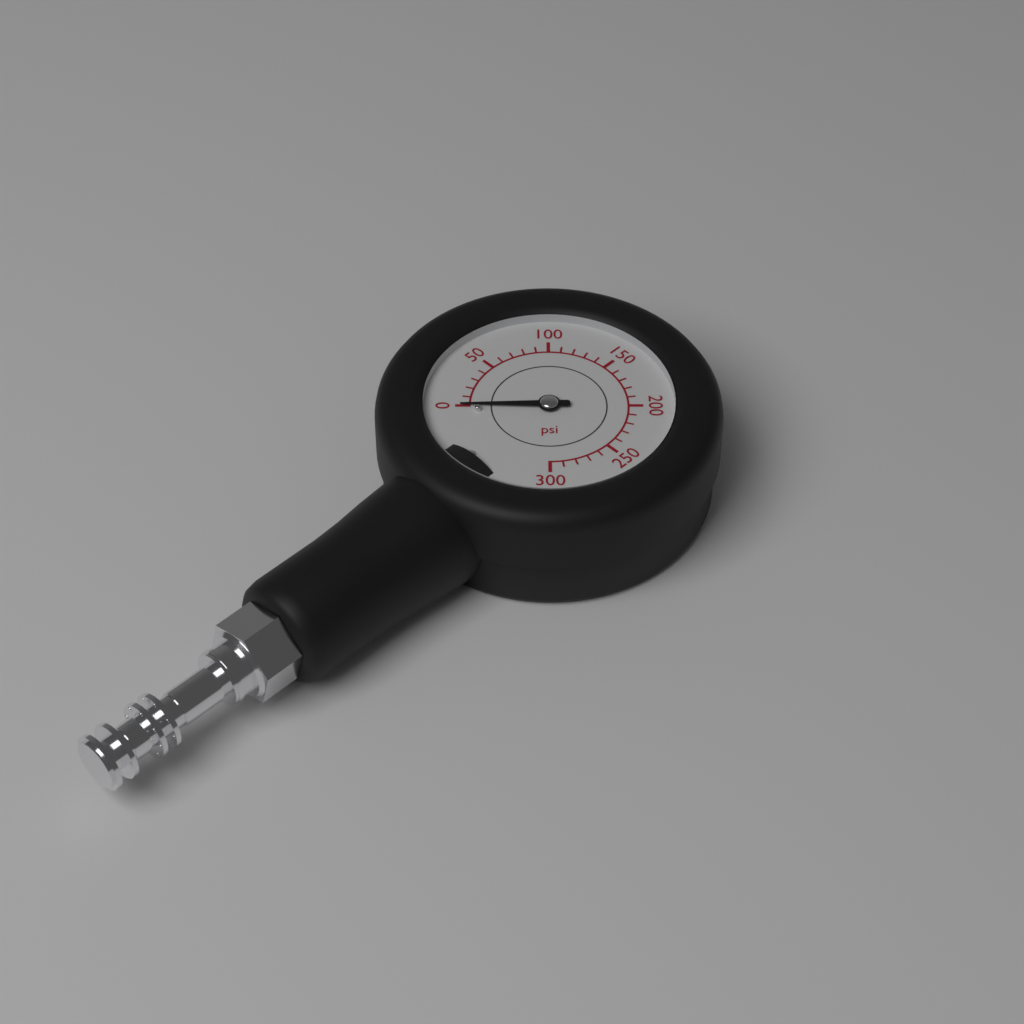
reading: 0 psi
